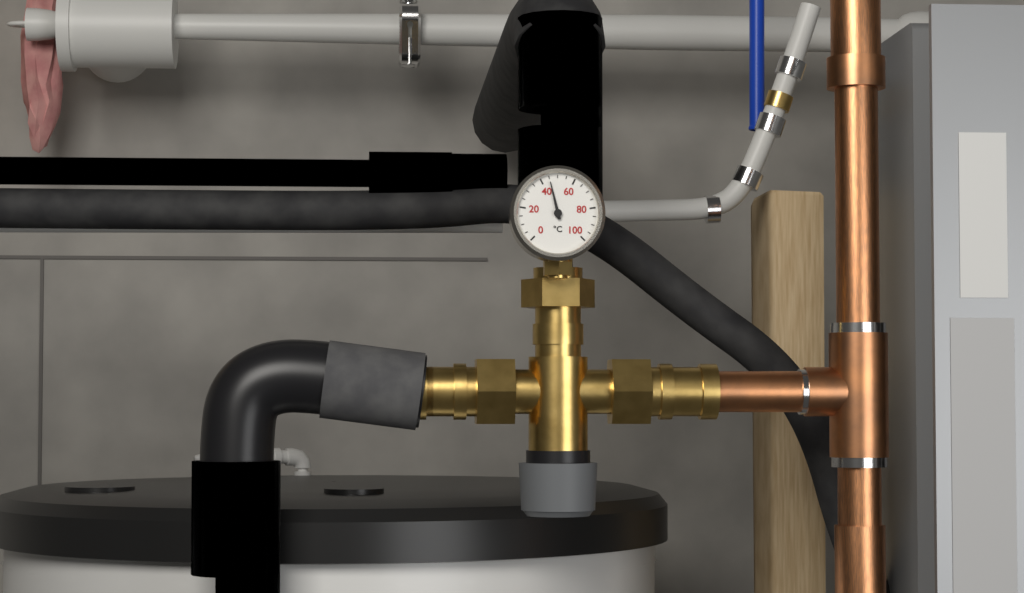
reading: 45 °C
